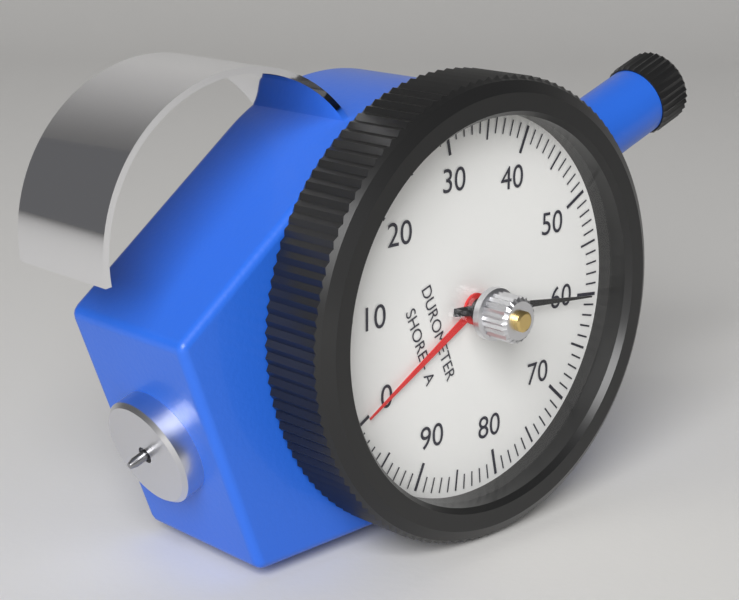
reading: 60 Shore A
